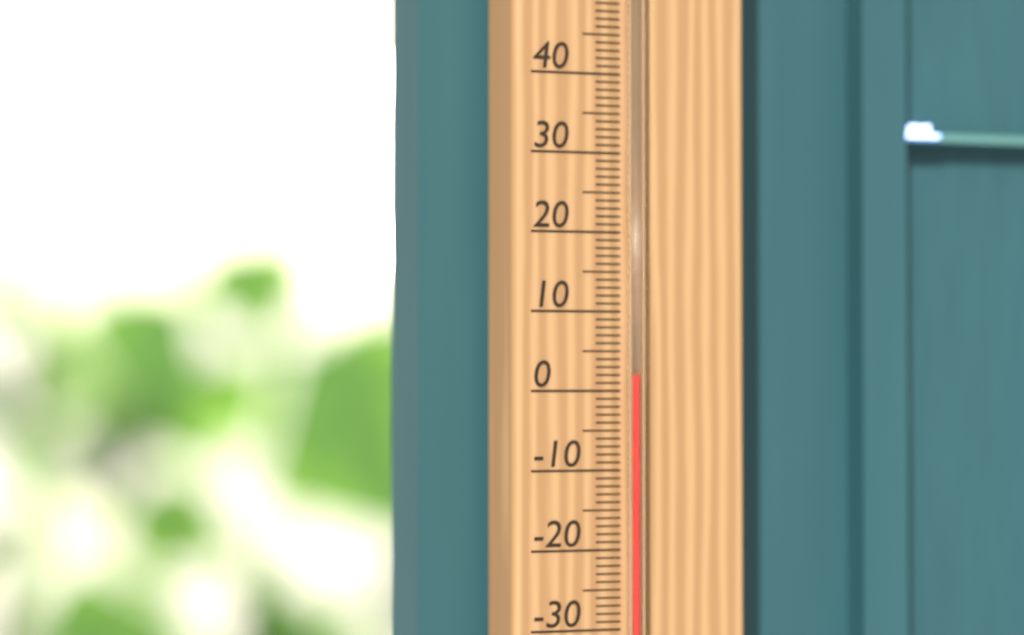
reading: 2 °C
